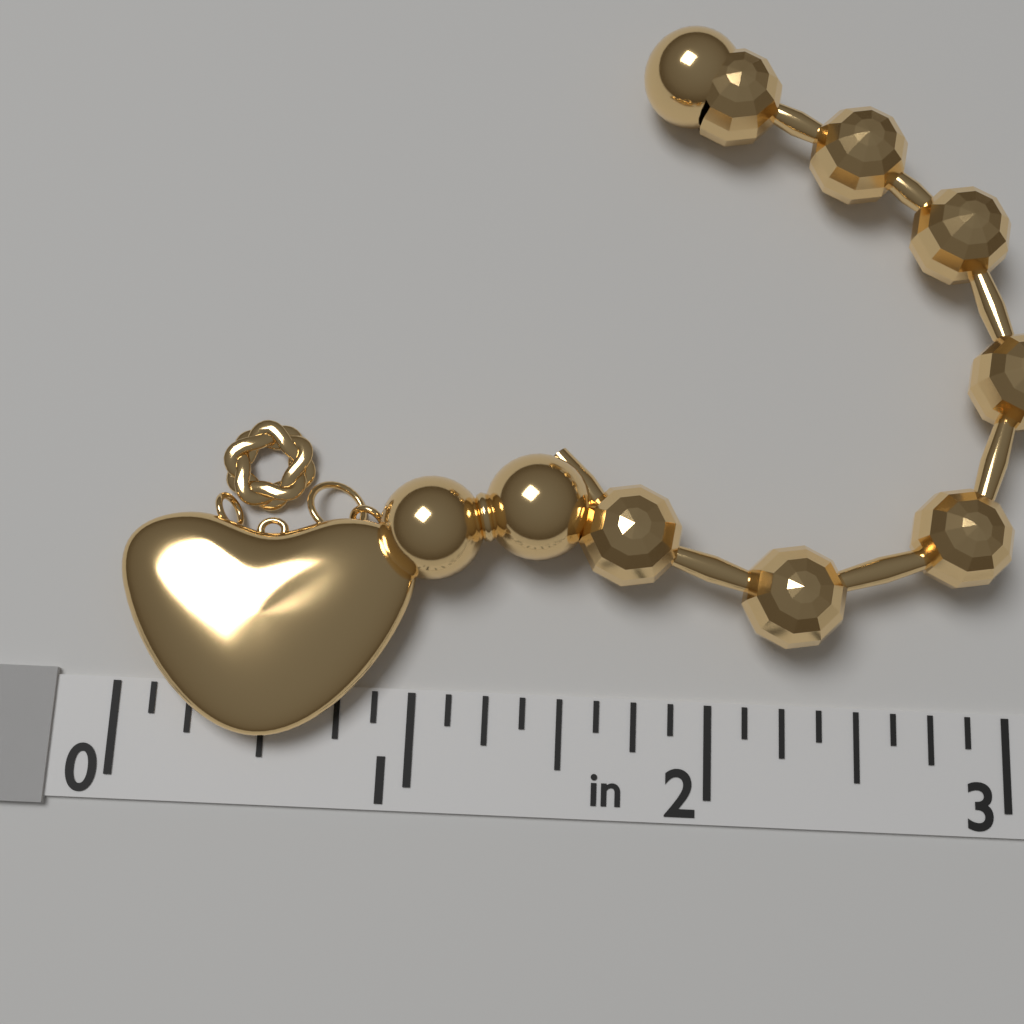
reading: 1.000 in
